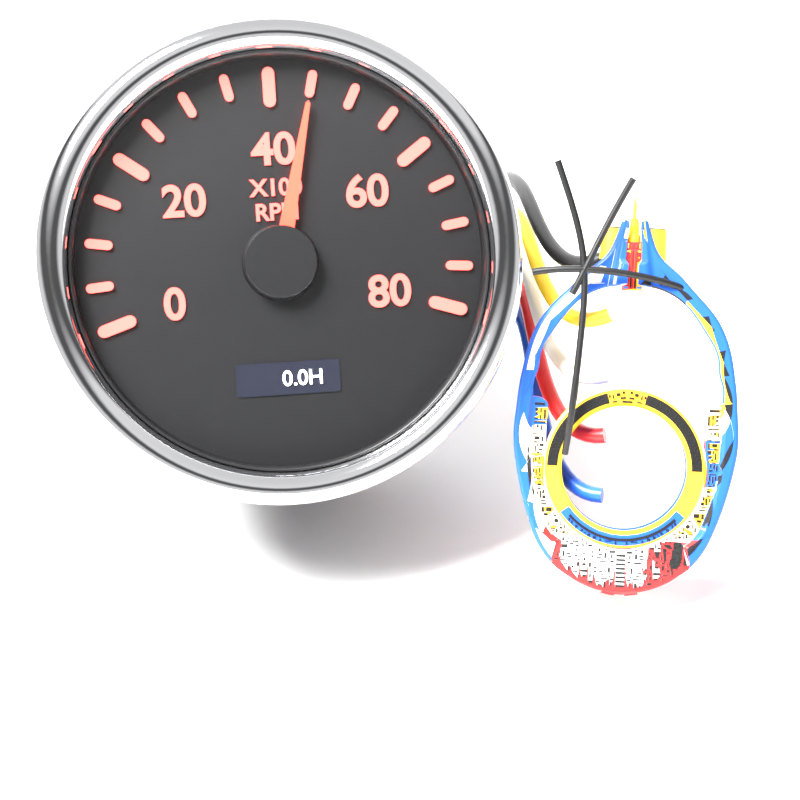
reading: 4500 RPM
